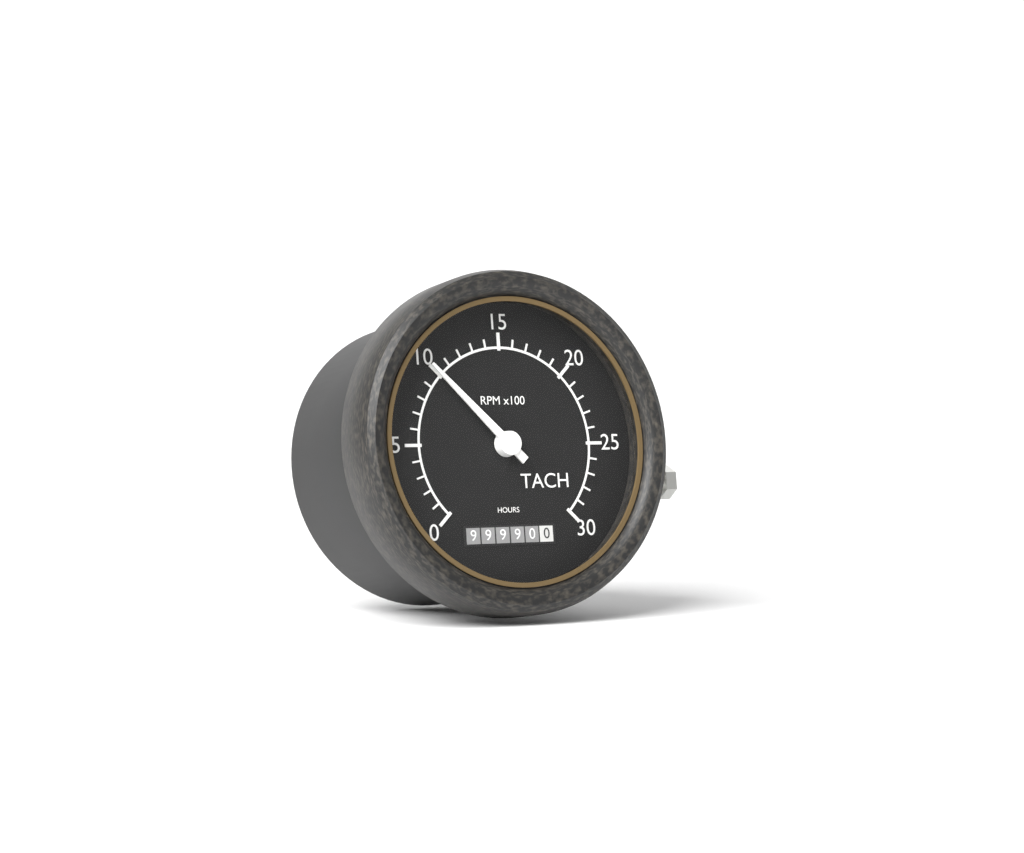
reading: 1000 RPM
